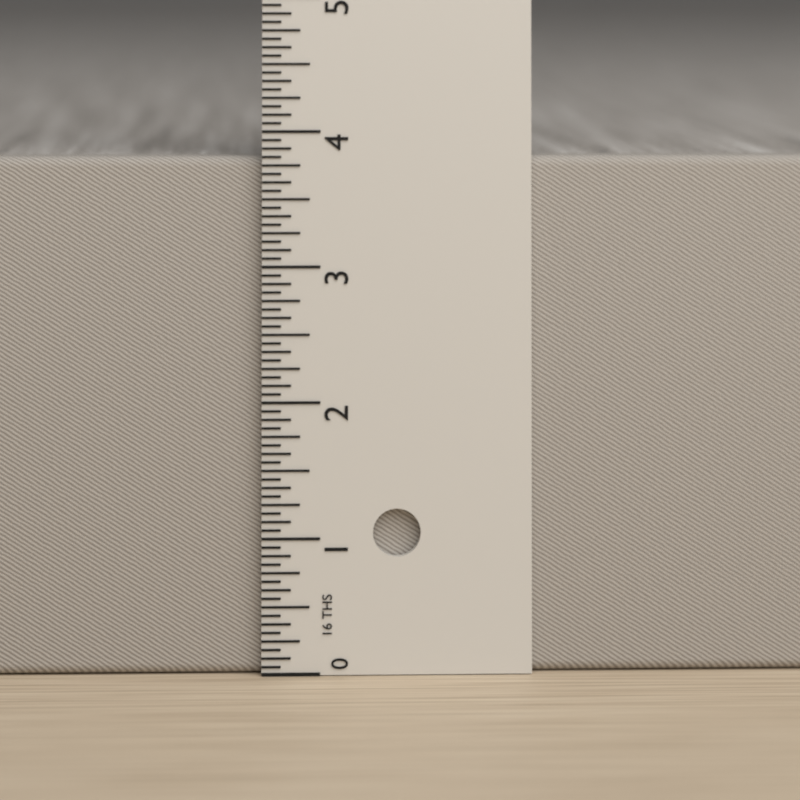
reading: 3.8125 in
